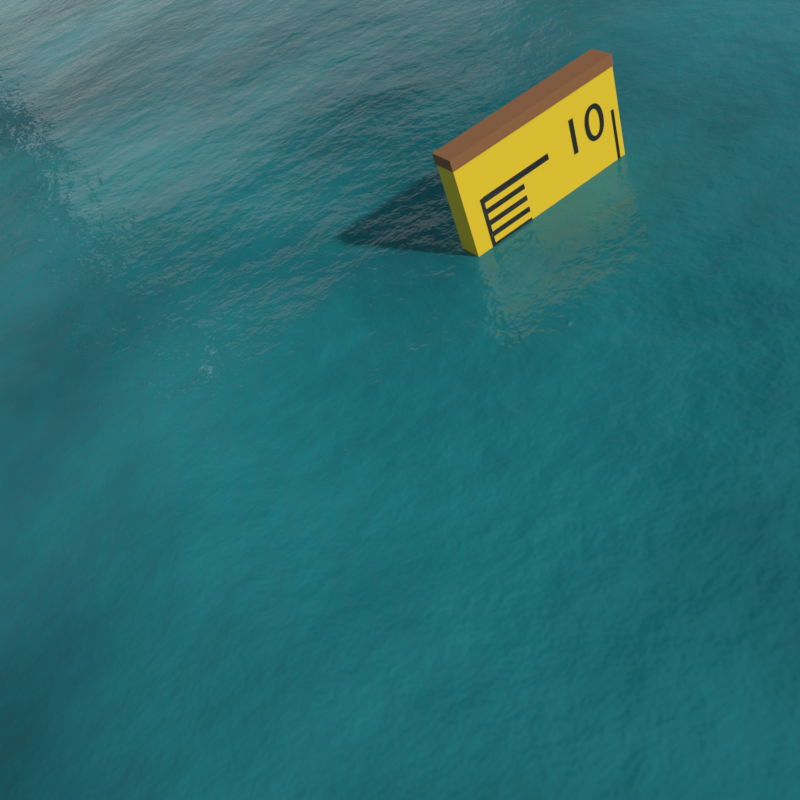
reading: 9.6 (no unit)
